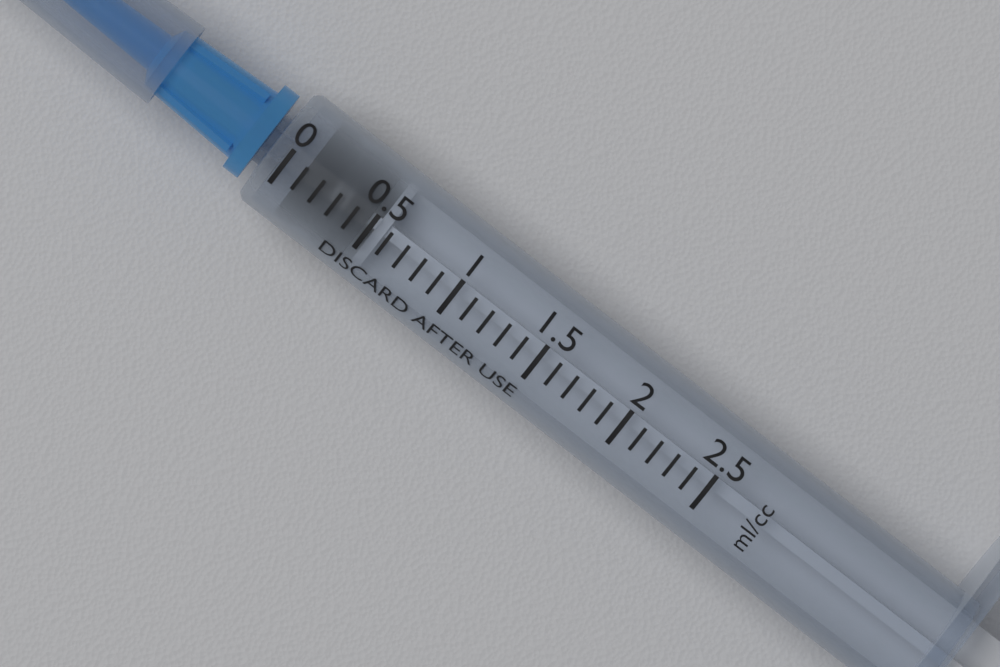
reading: 0.1 ml
